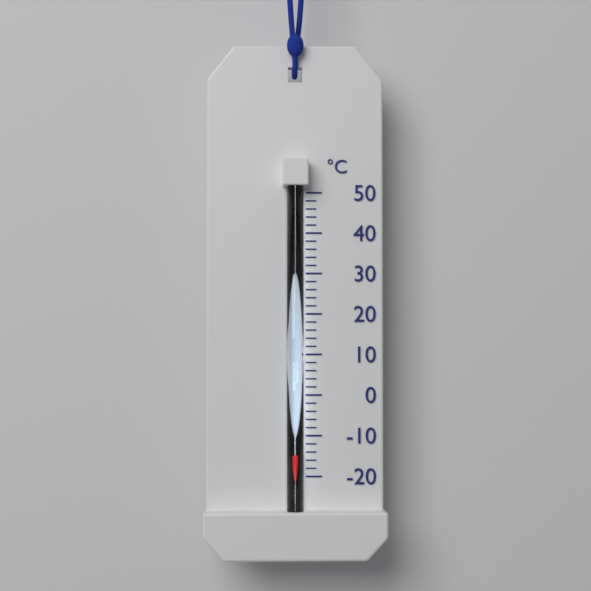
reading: -14 °C
